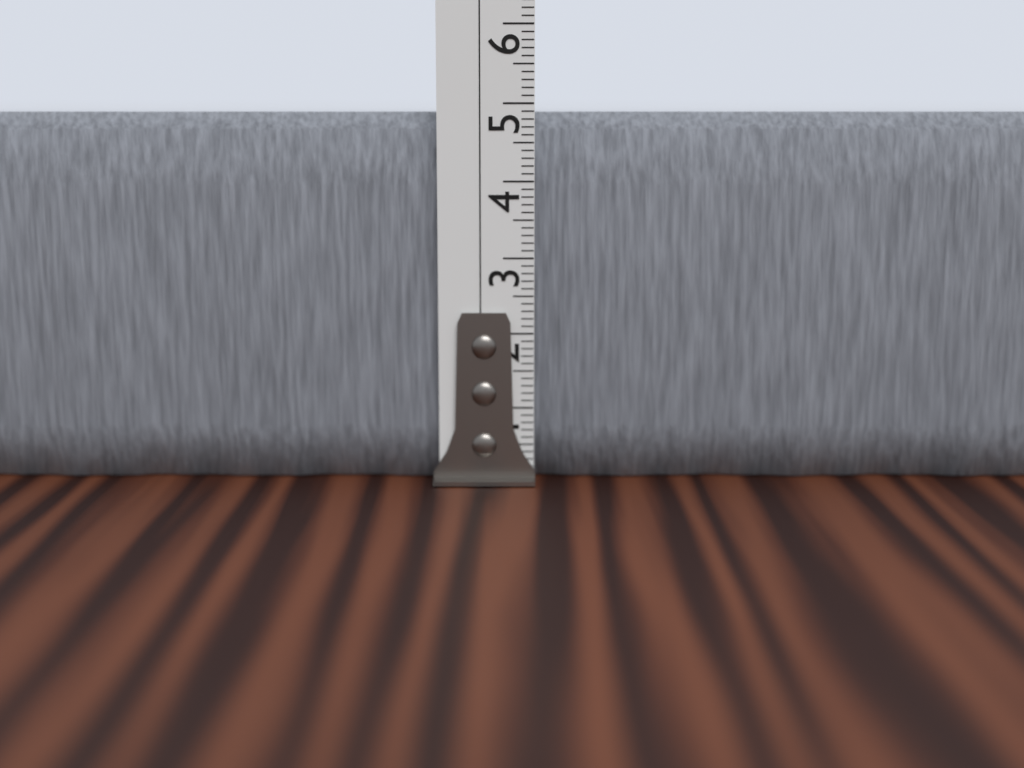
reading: 4.9 cm
